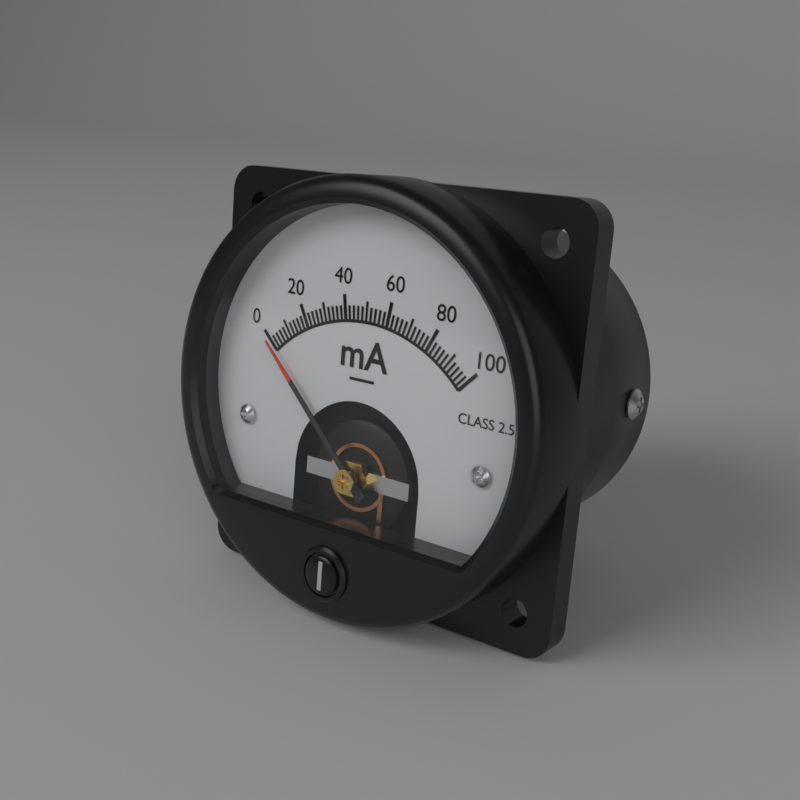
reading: 0 mA
